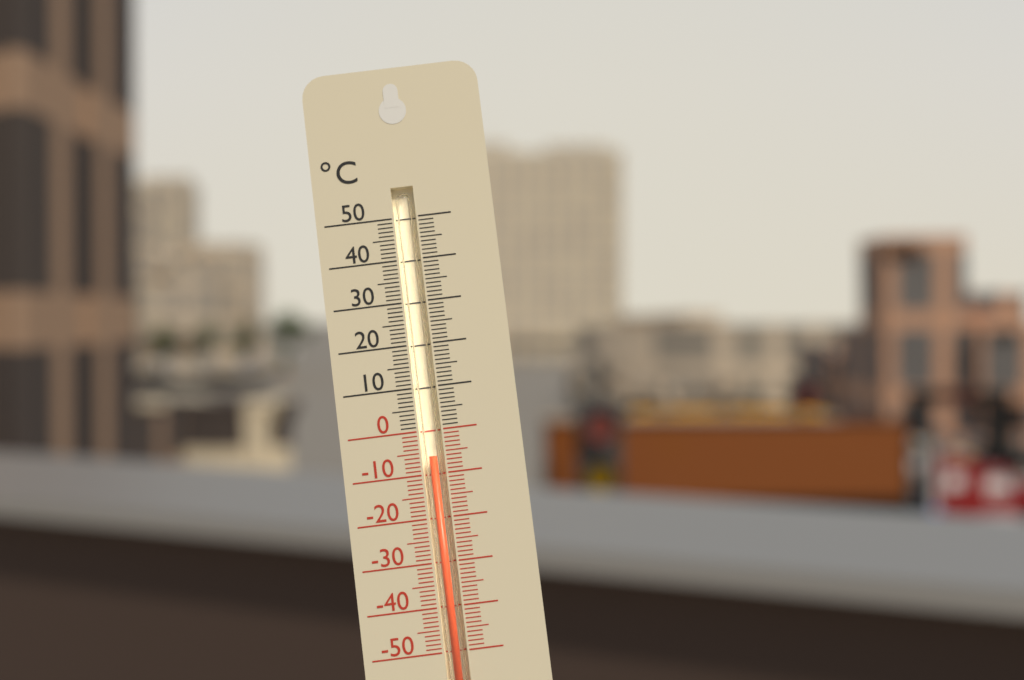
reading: -6 °C
